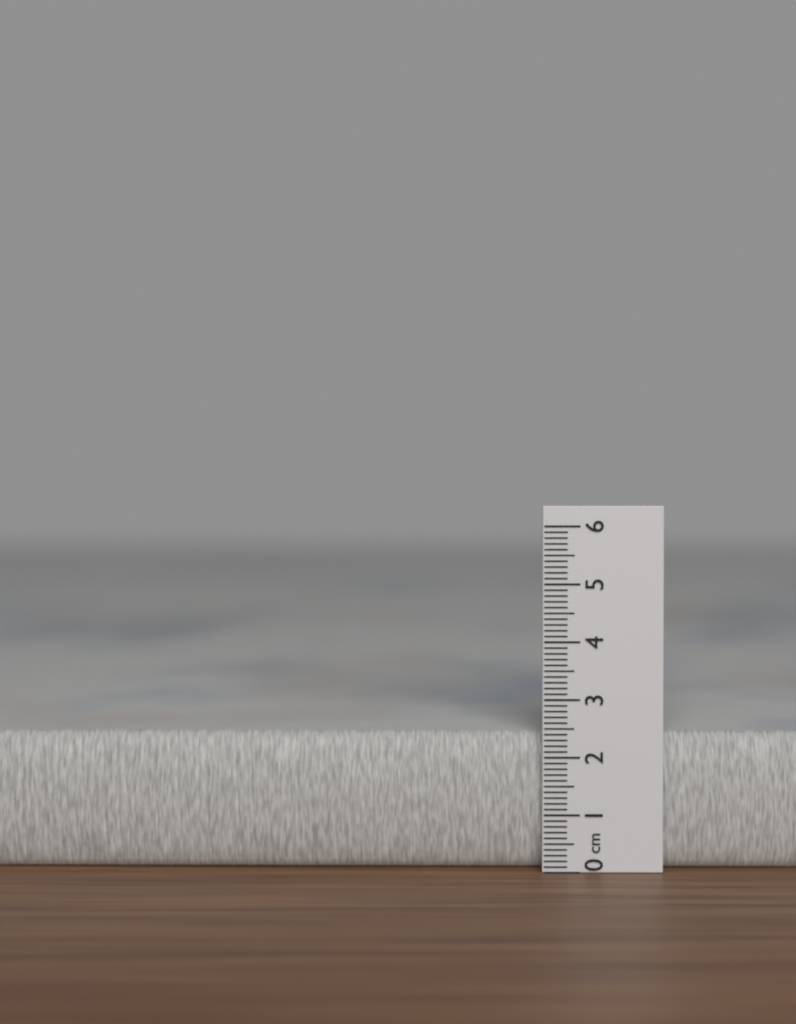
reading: 2.4 cm
